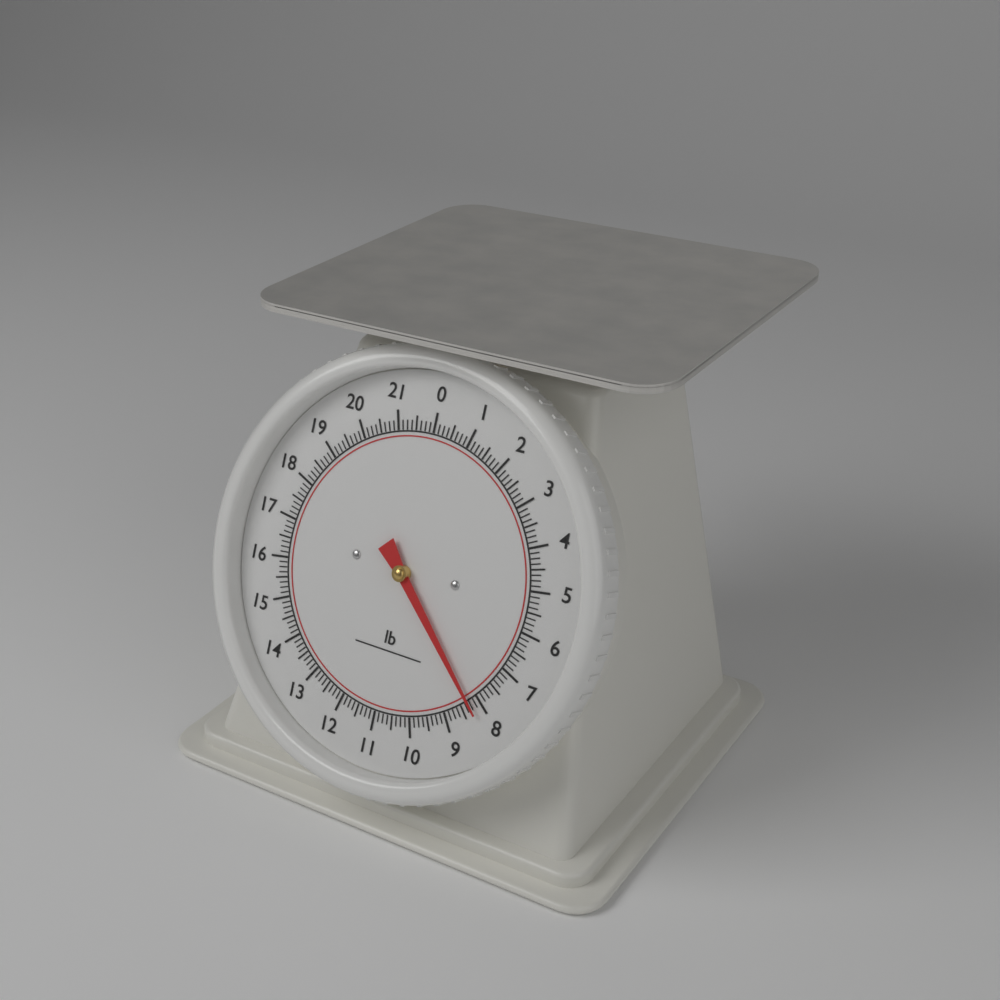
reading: 8.250 lb
